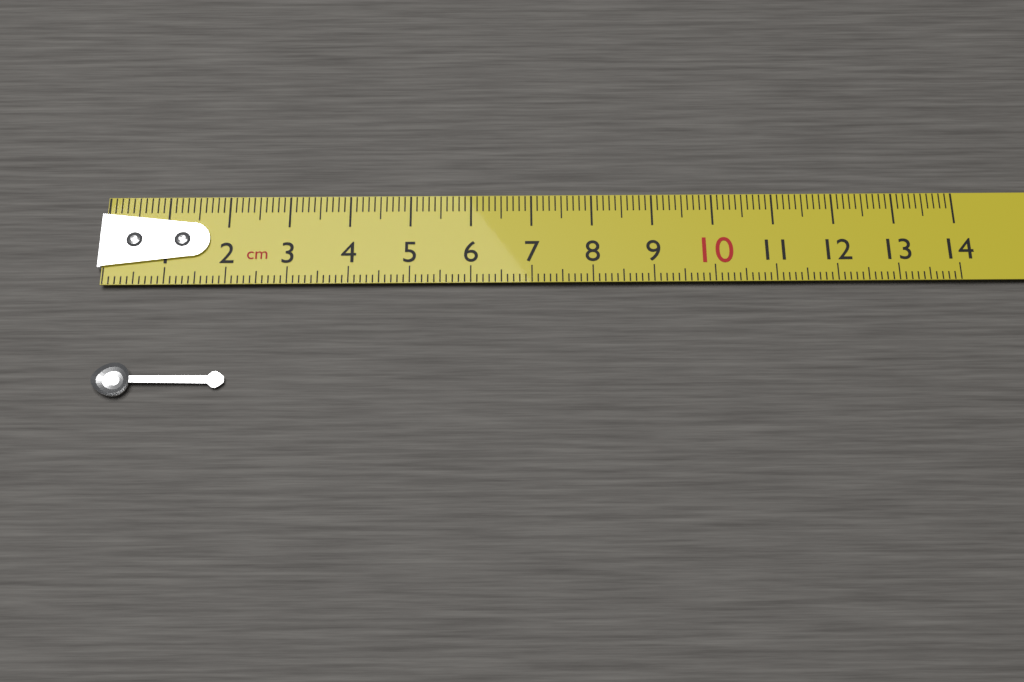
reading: 2.1 cm
